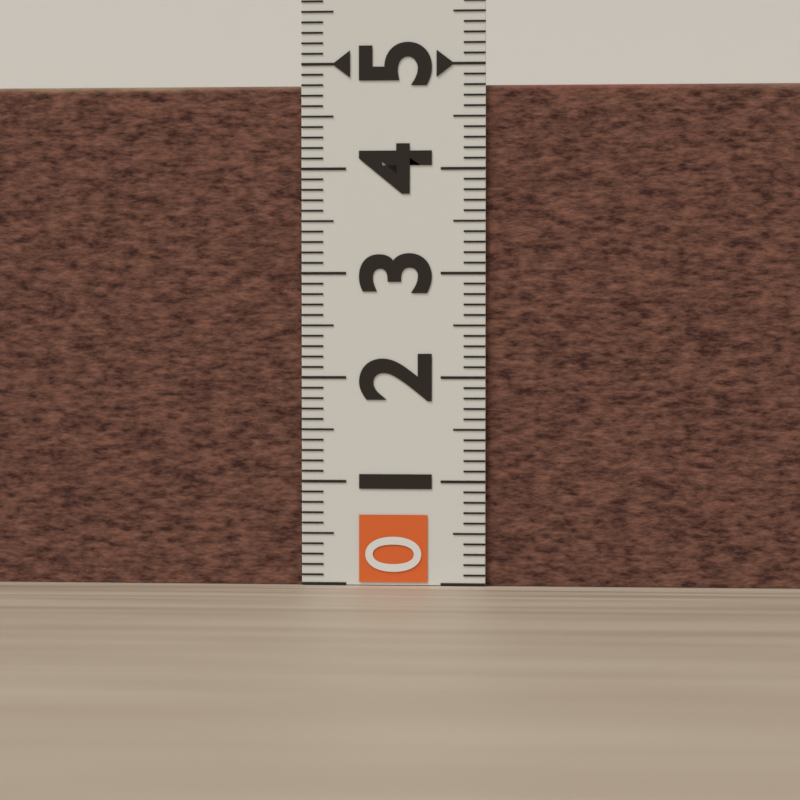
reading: 4.8 (no unit)
